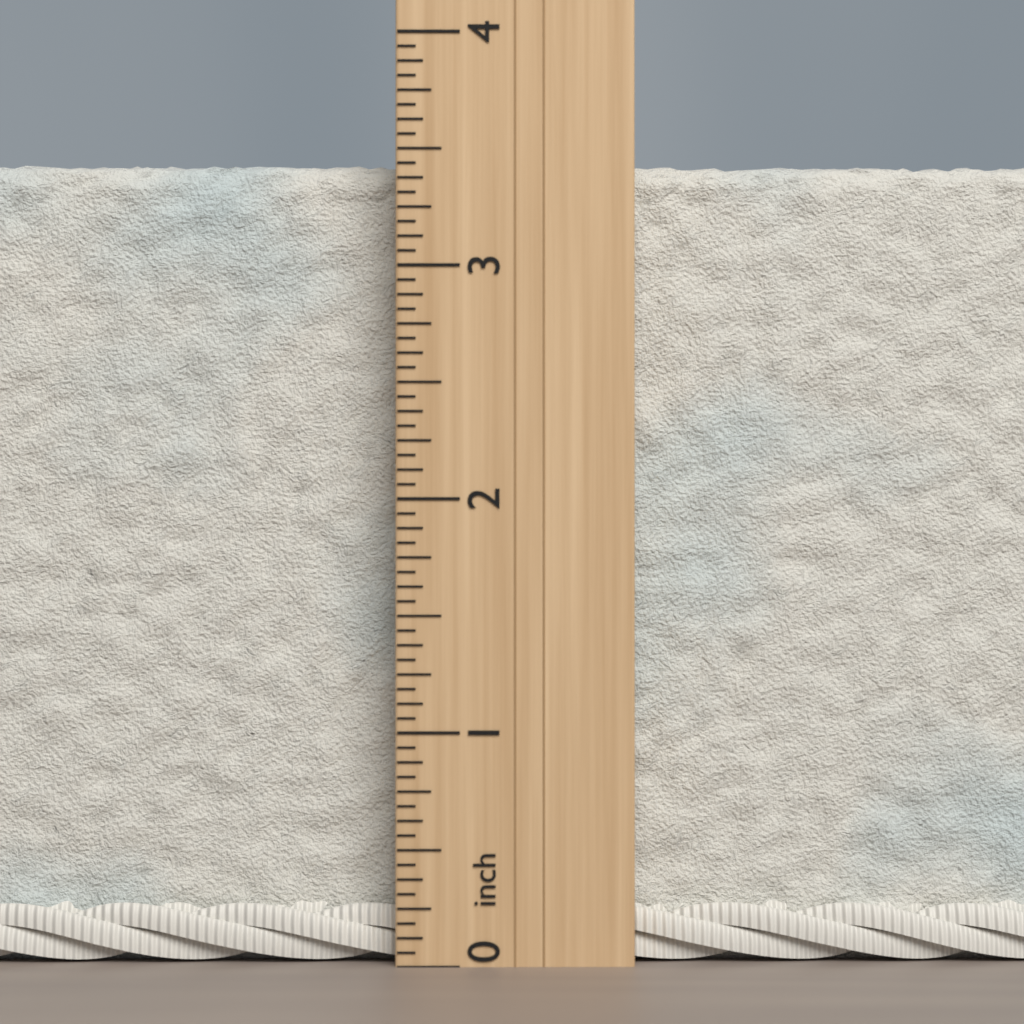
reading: 3.5000 inch
